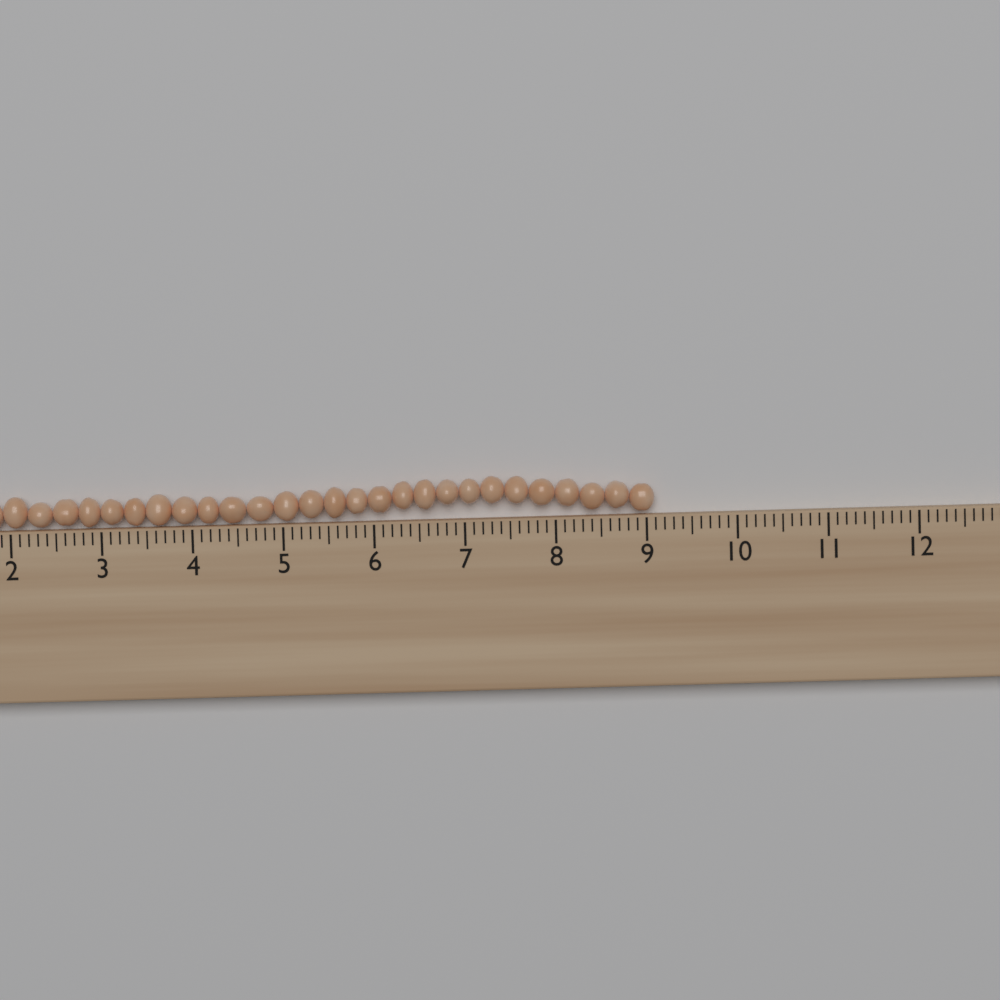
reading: 9.1 cm
